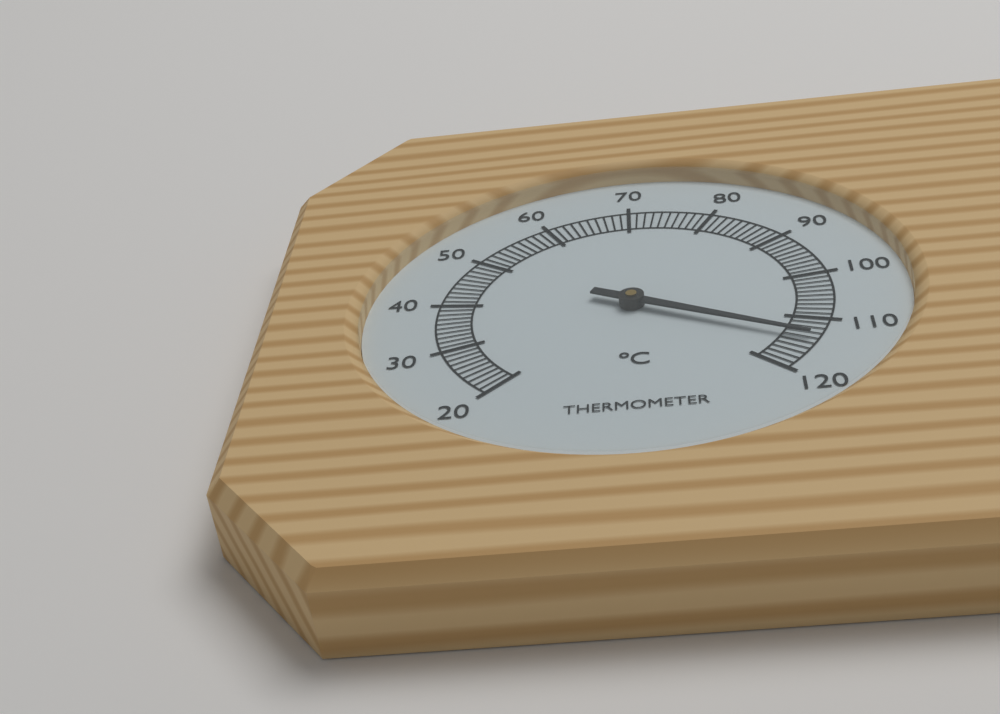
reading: 114 °C
